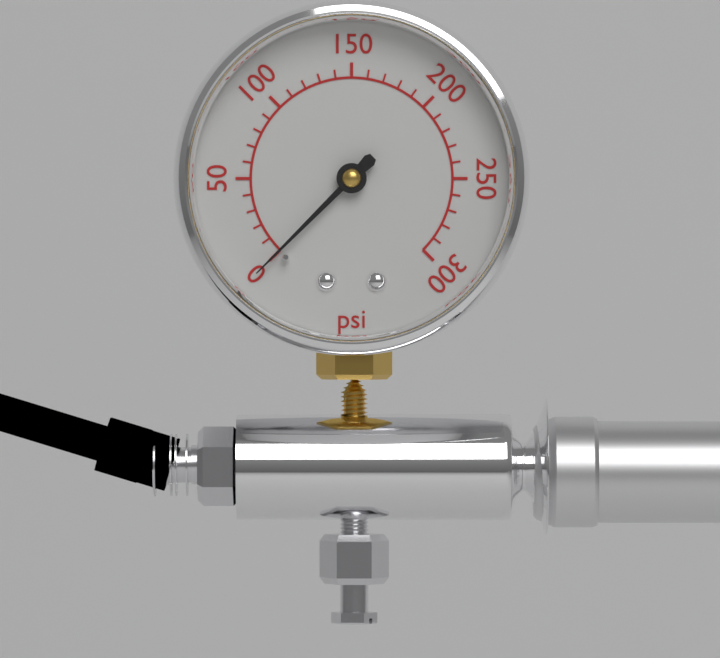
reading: 0 psi
